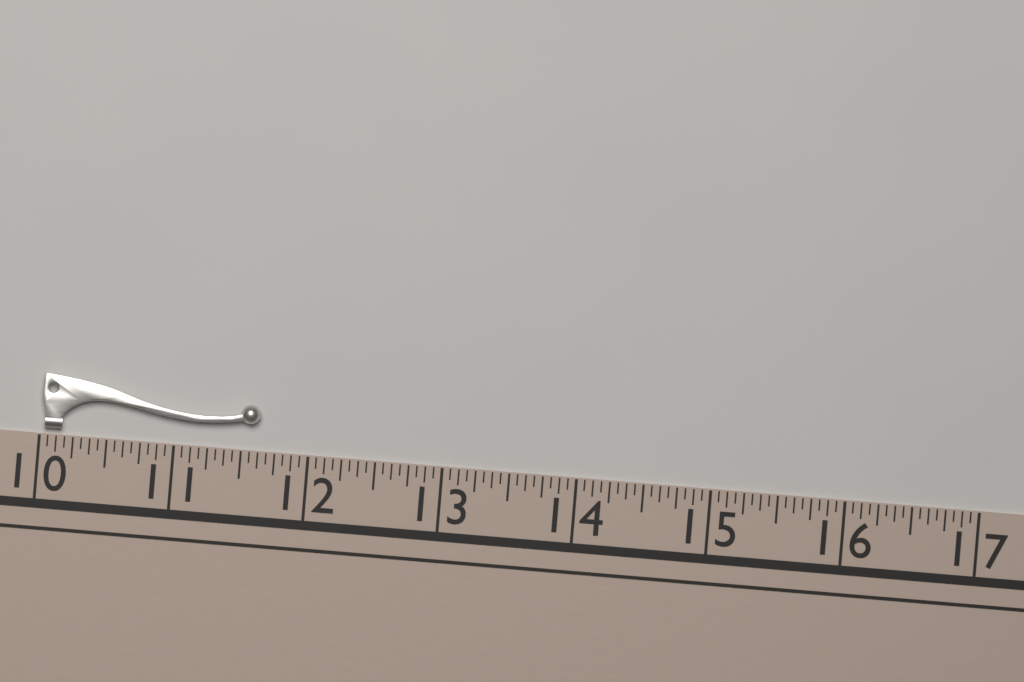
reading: 11.6250 (no unit)
